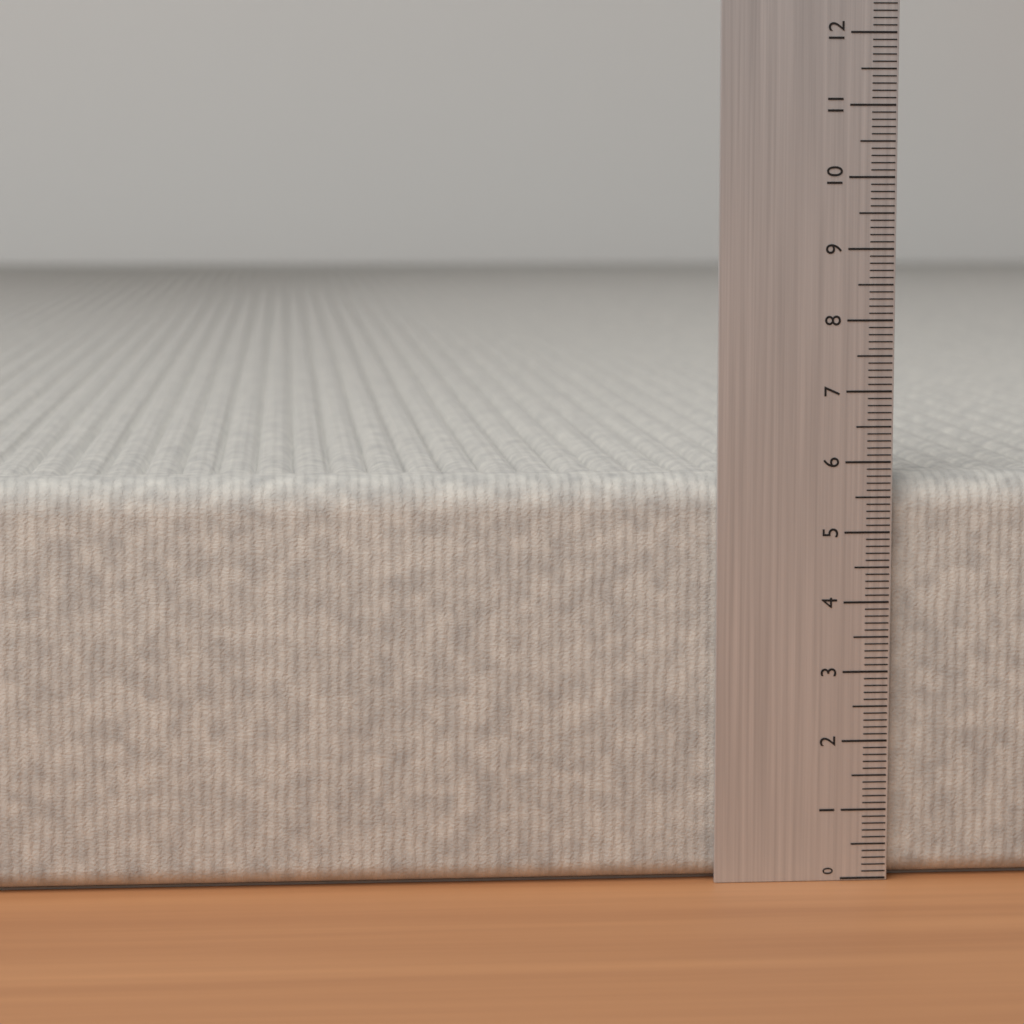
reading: 5.8 (no unit)
